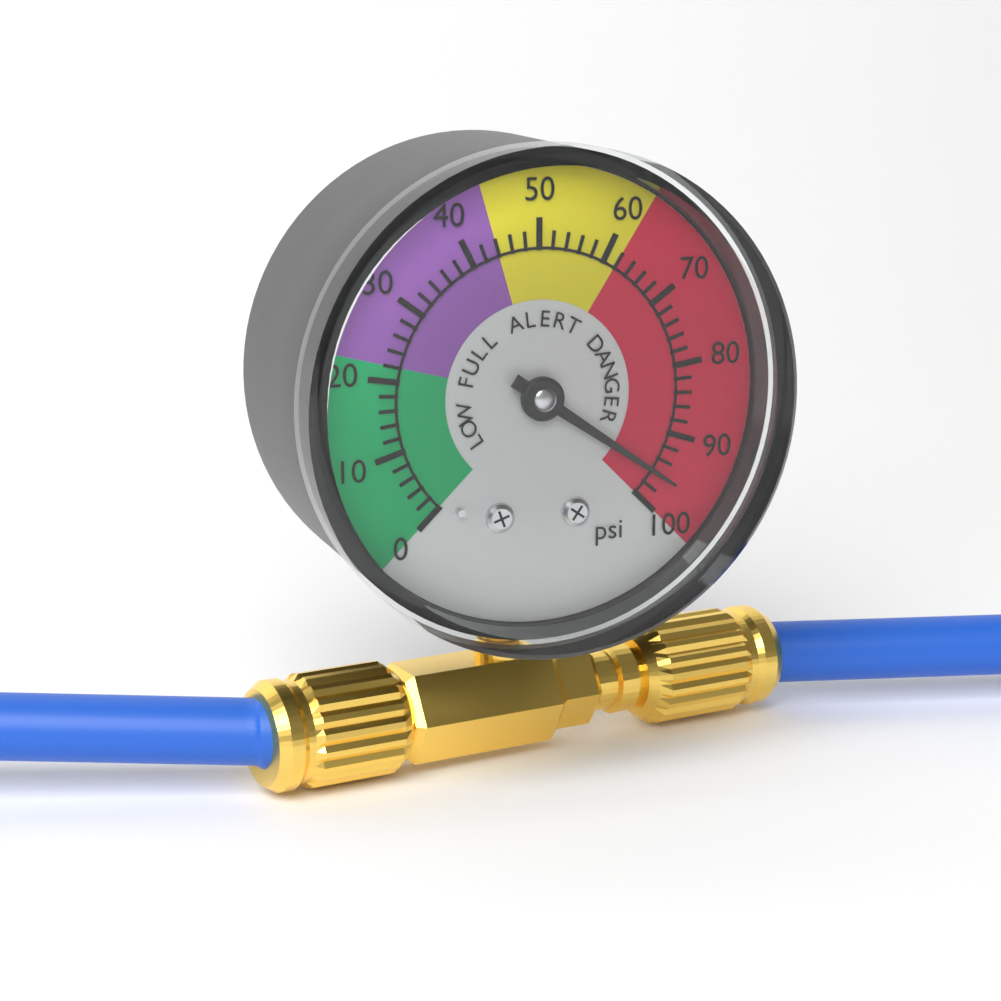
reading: 96 psi
